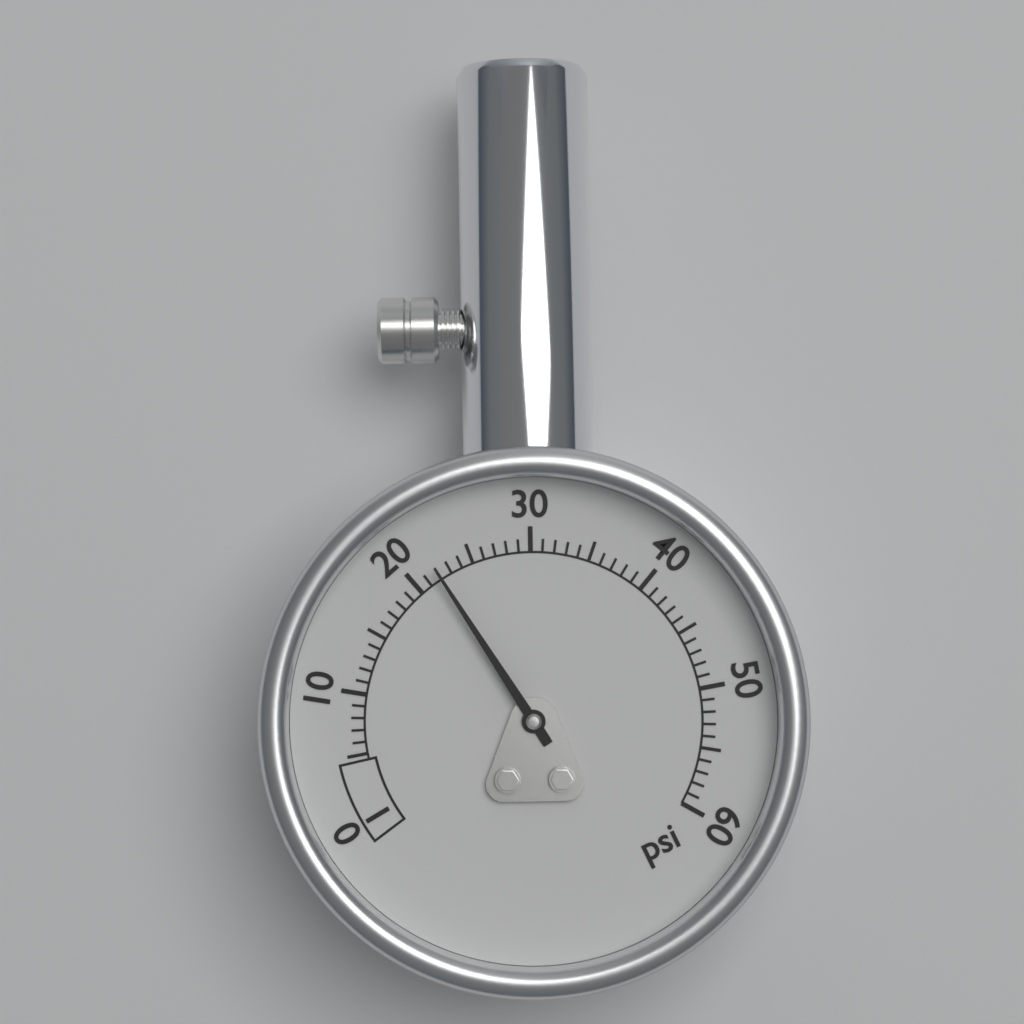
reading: 22 psi
